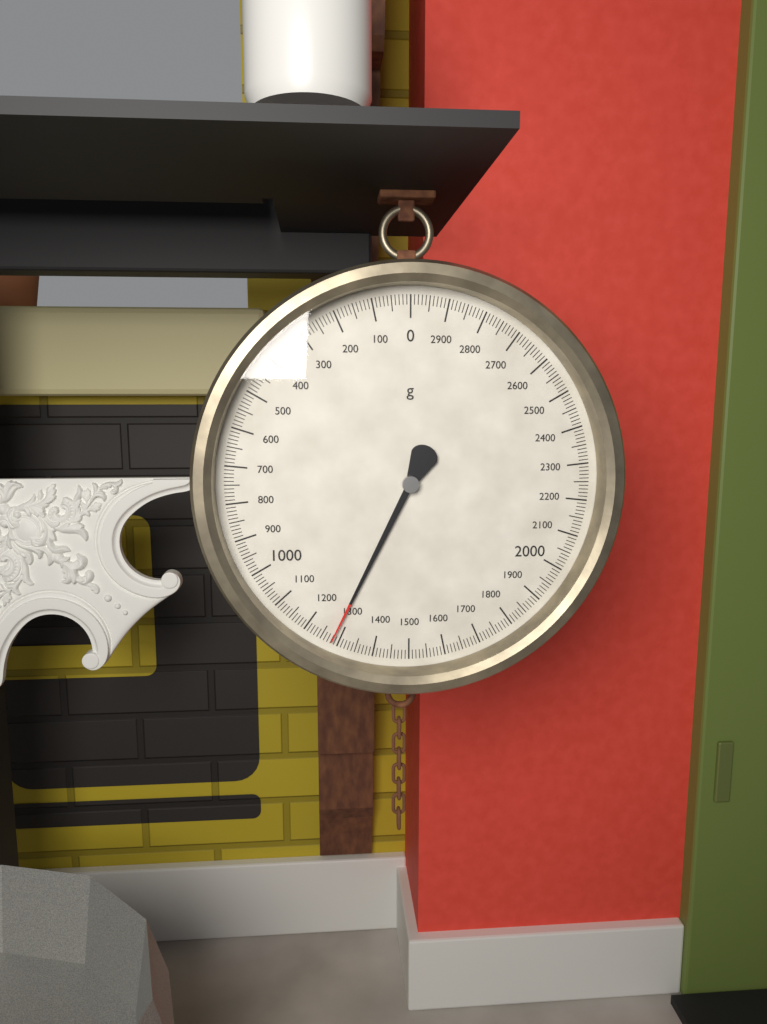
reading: 1280 g
